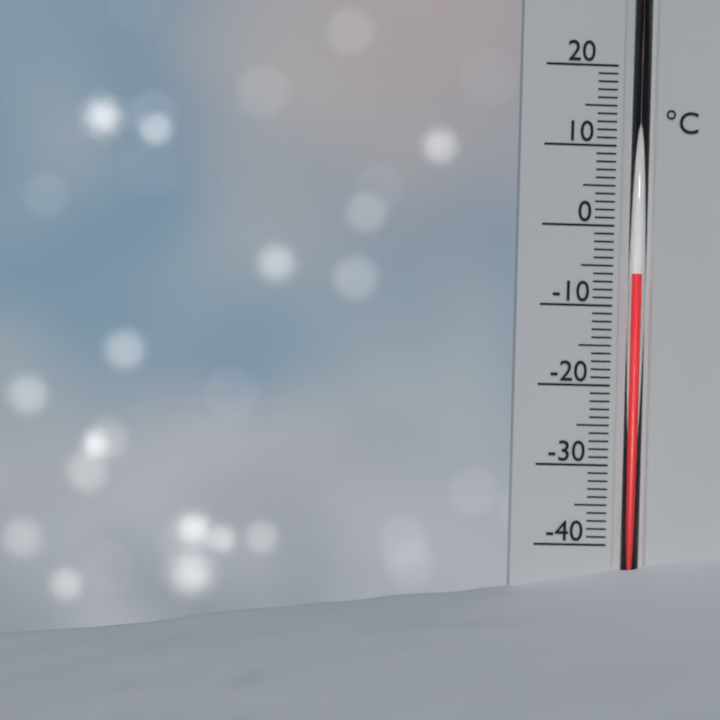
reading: -6 °C
